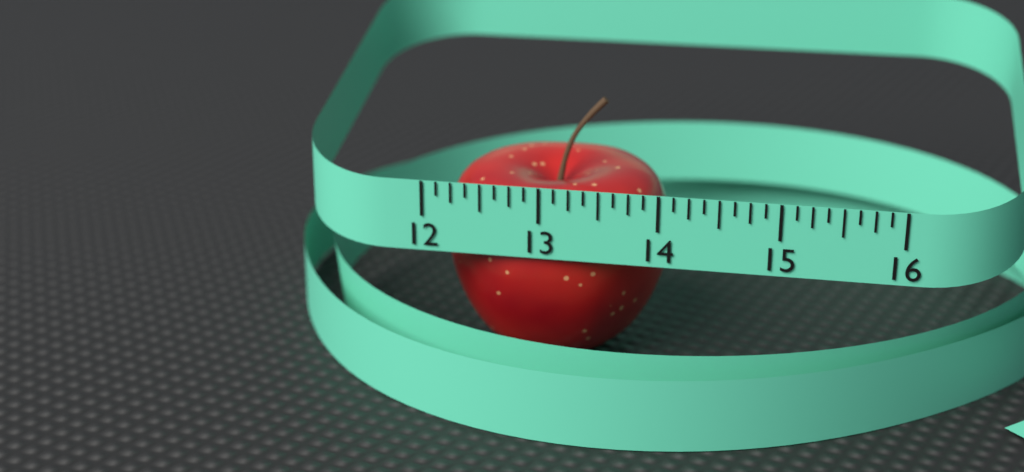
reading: 14.000 (no unit)
